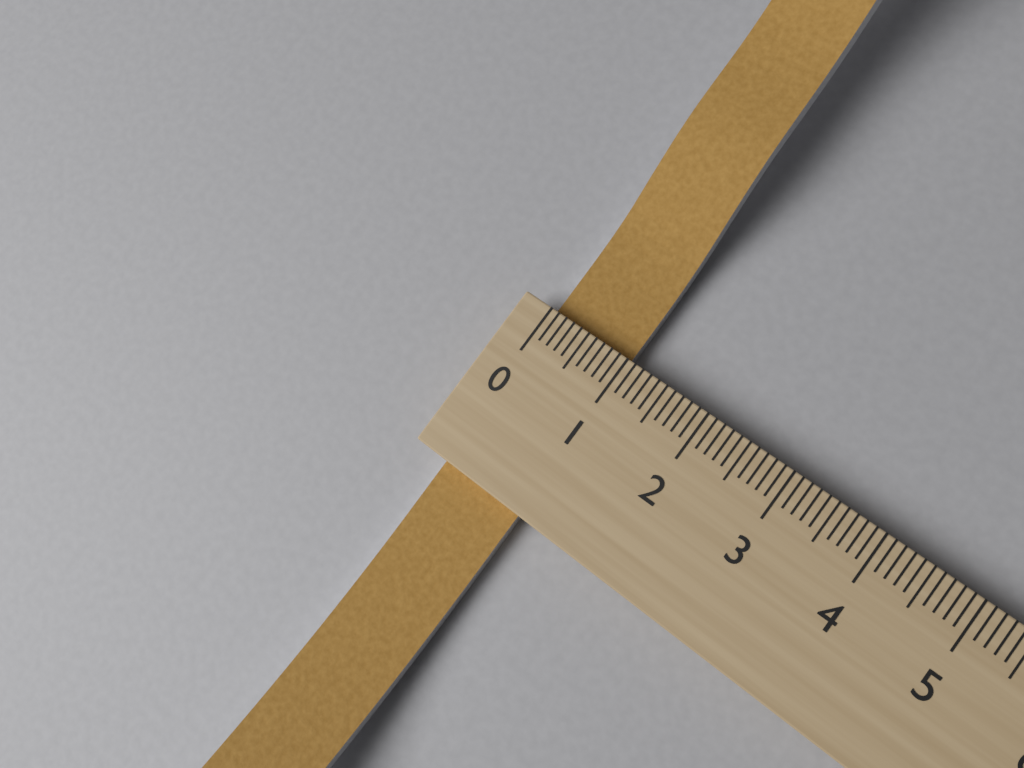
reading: 1.0 (no unit)
